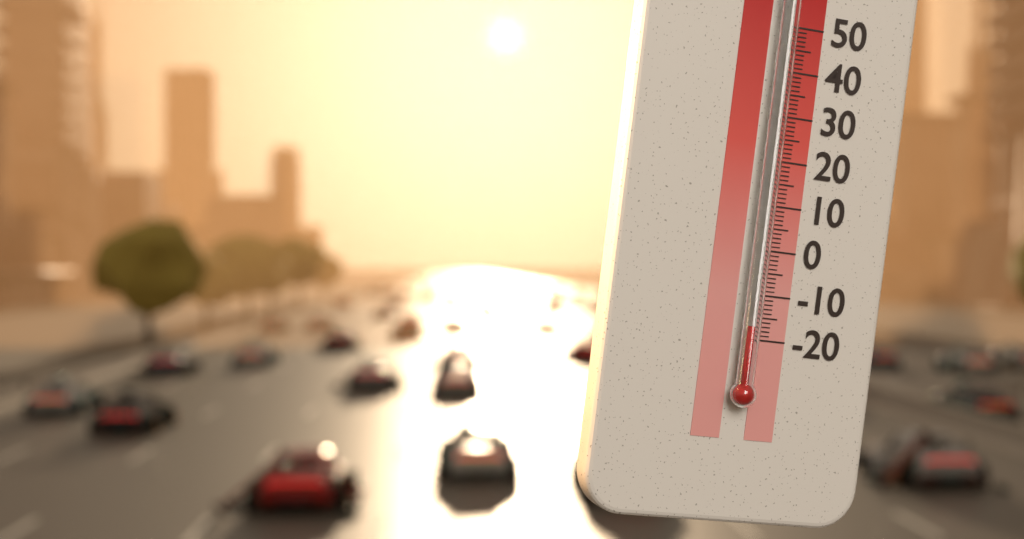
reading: -17 °C
